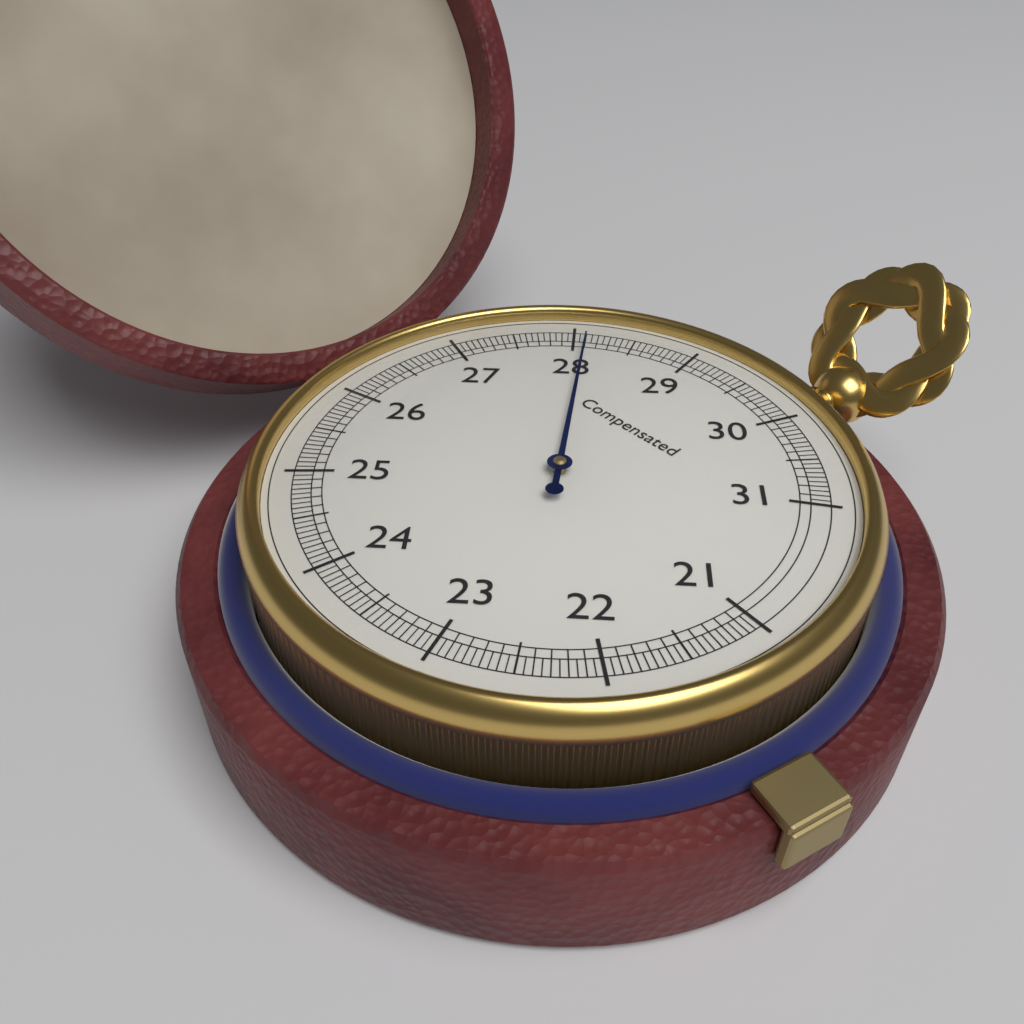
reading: 28.10 (no unit)
